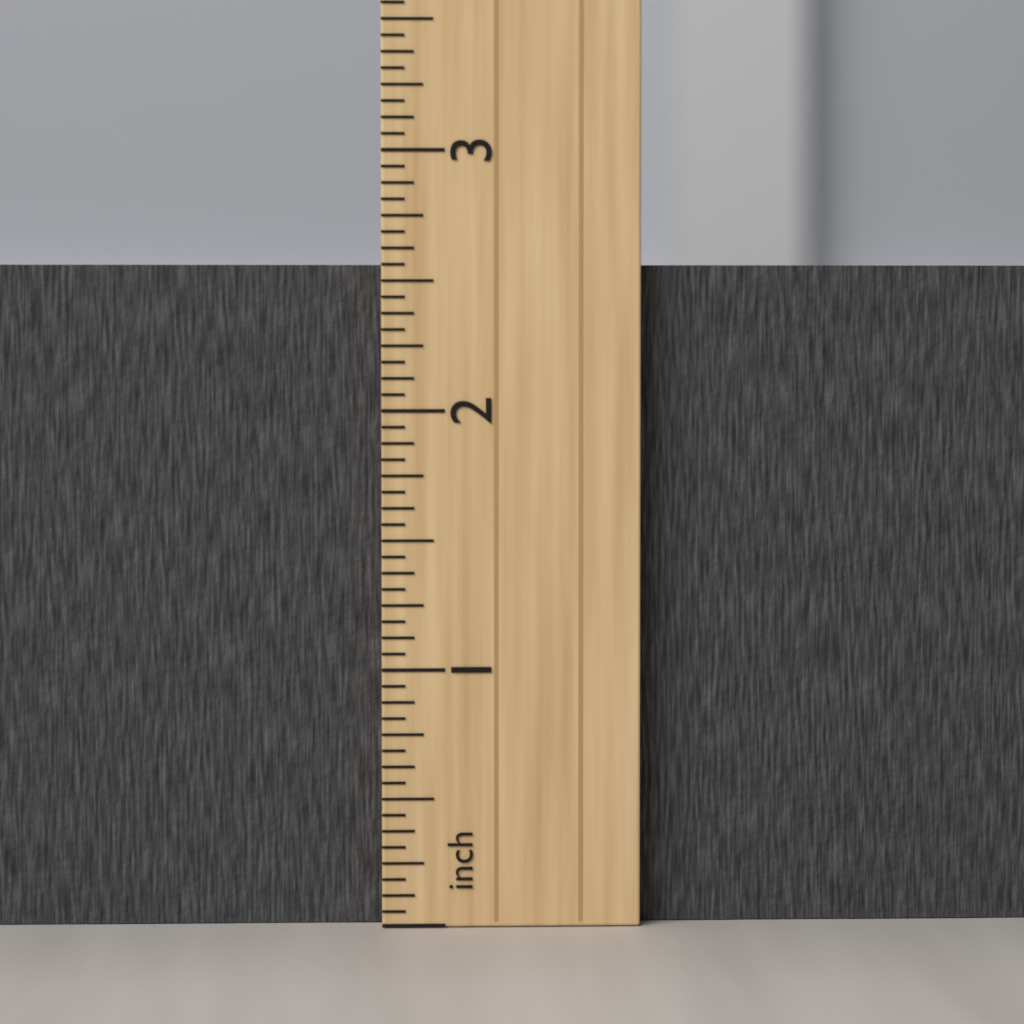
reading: 2.5625 inch
